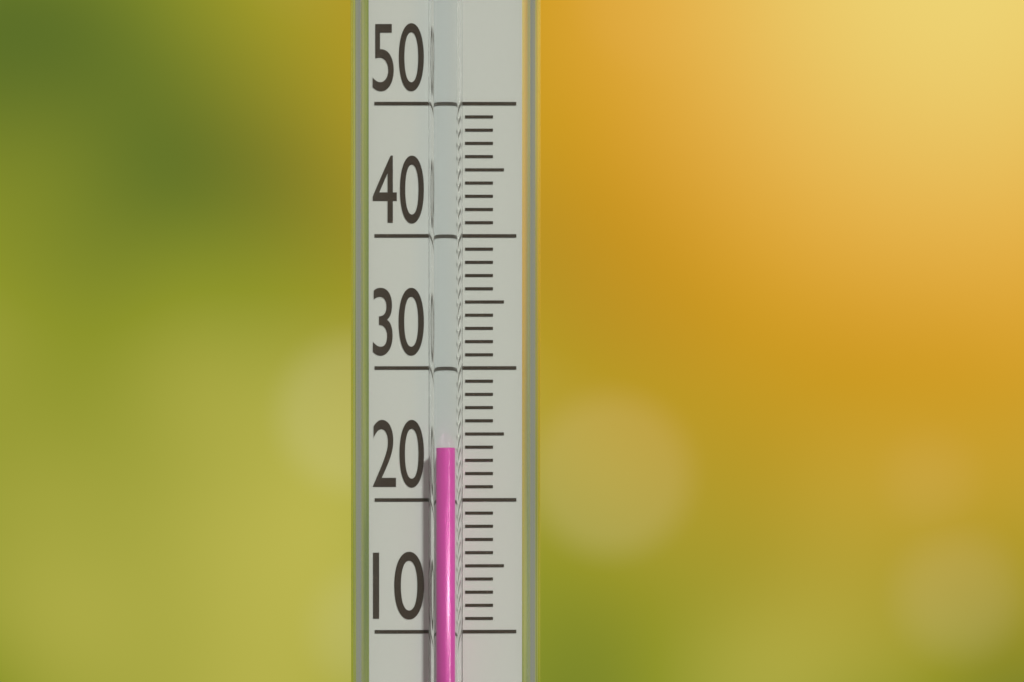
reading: 24 (no unit)
